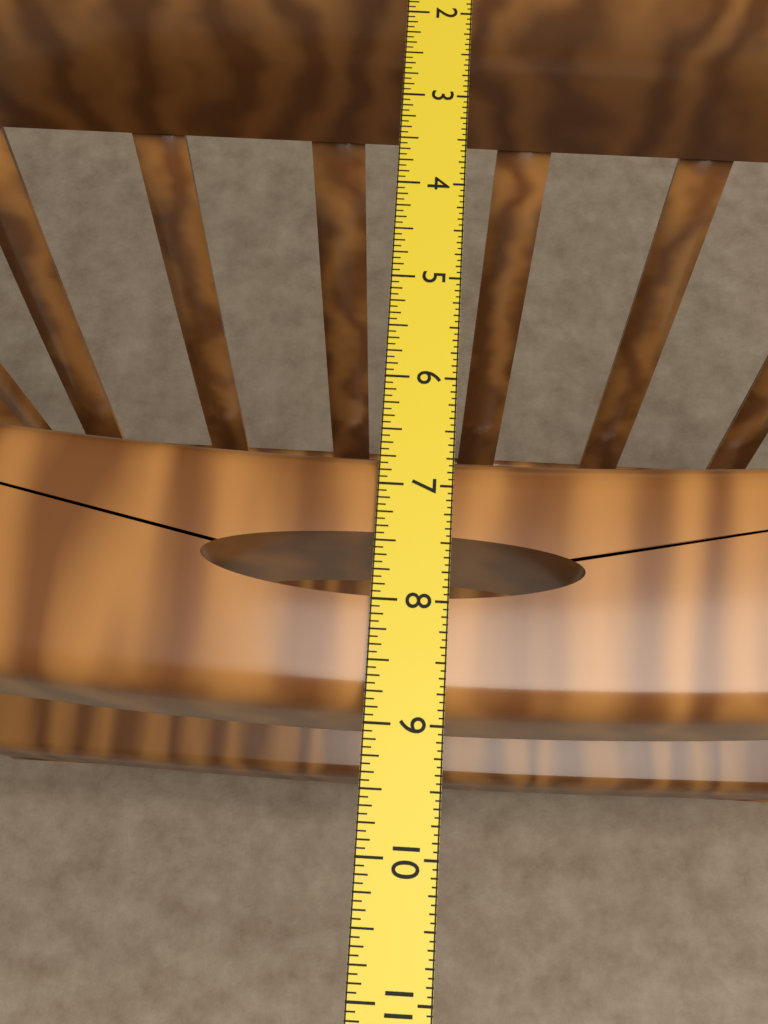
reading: 8.8750 in
